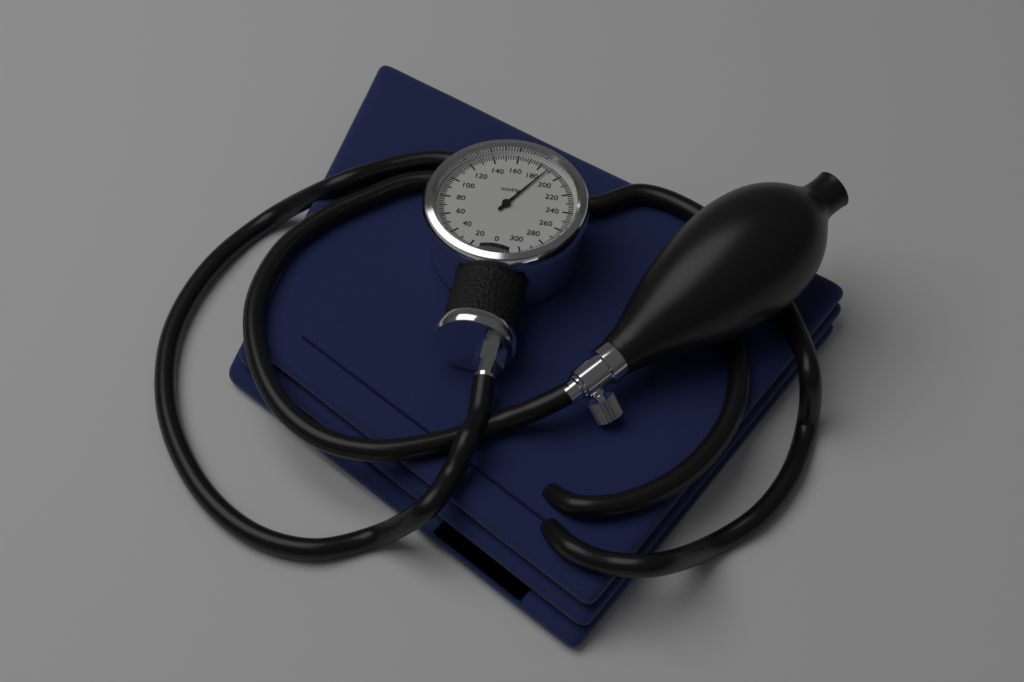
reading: 188 mmHg
